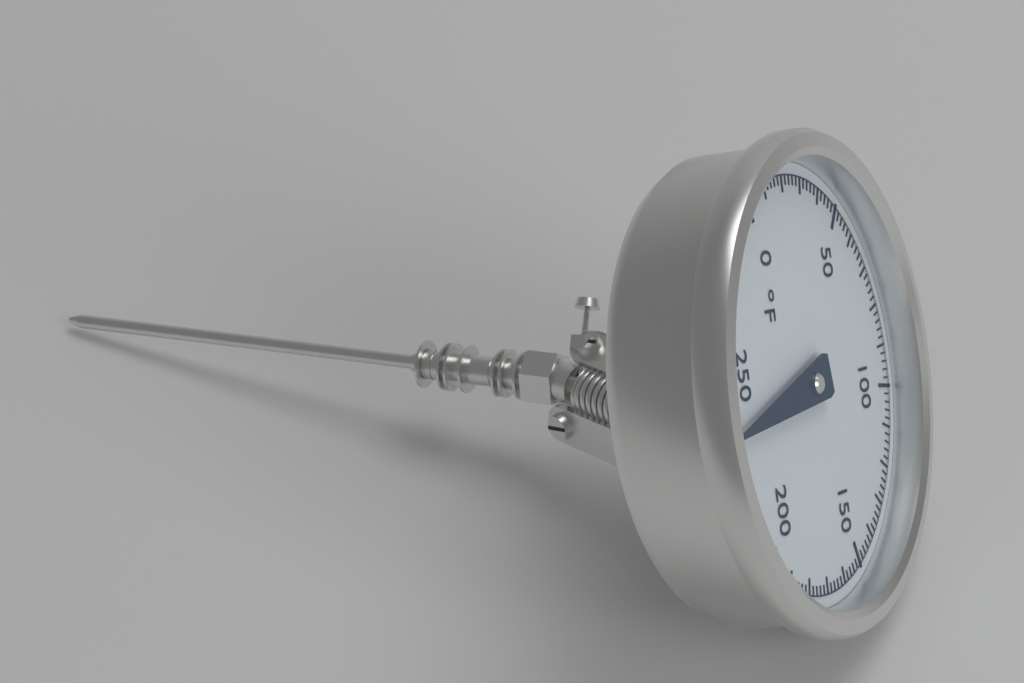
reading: 234 °F
